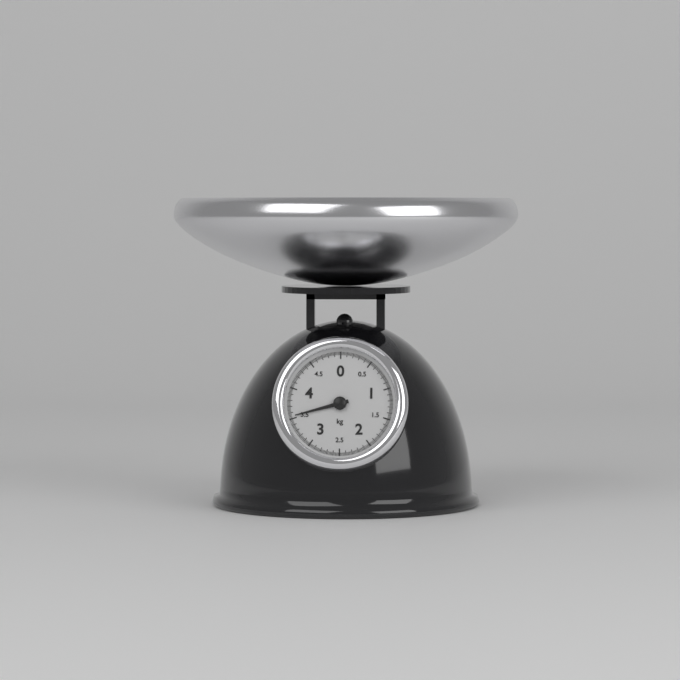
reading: 3.54 kg
